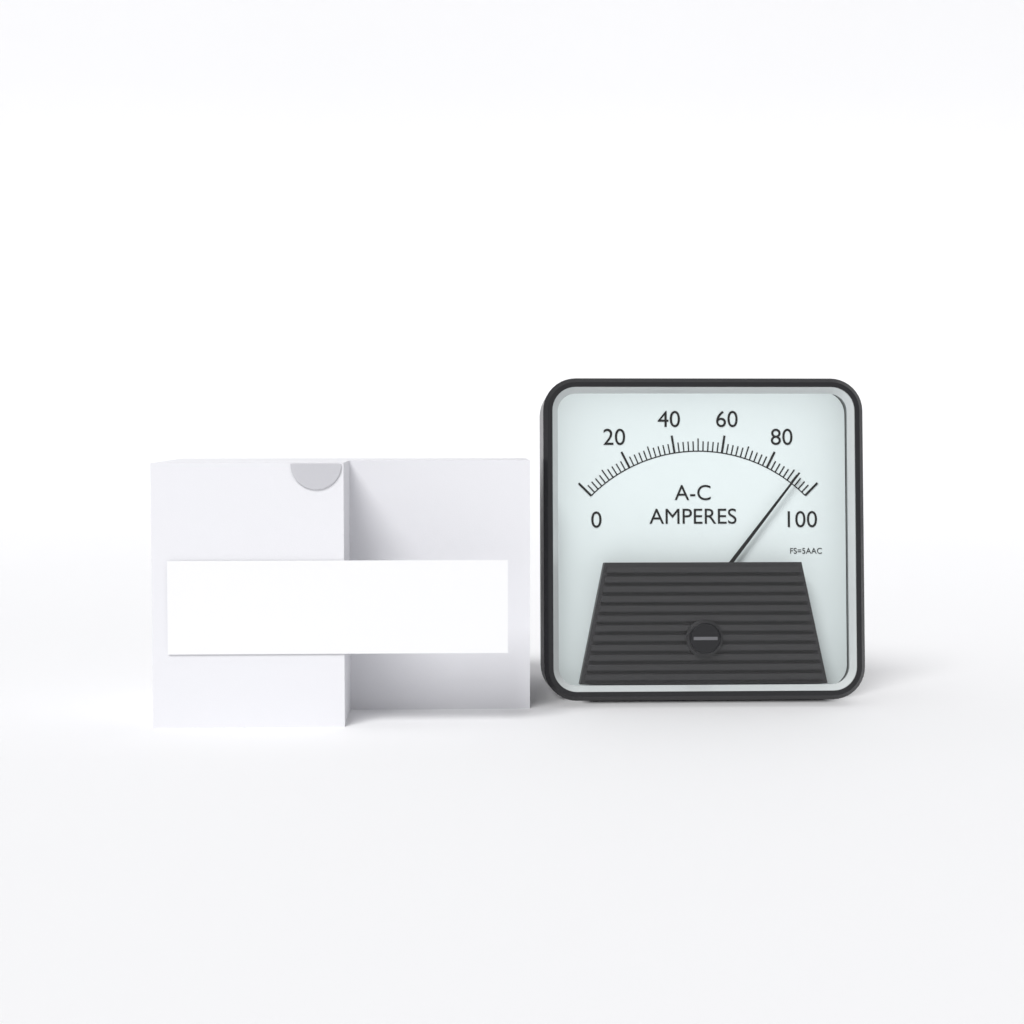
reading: 92 A
